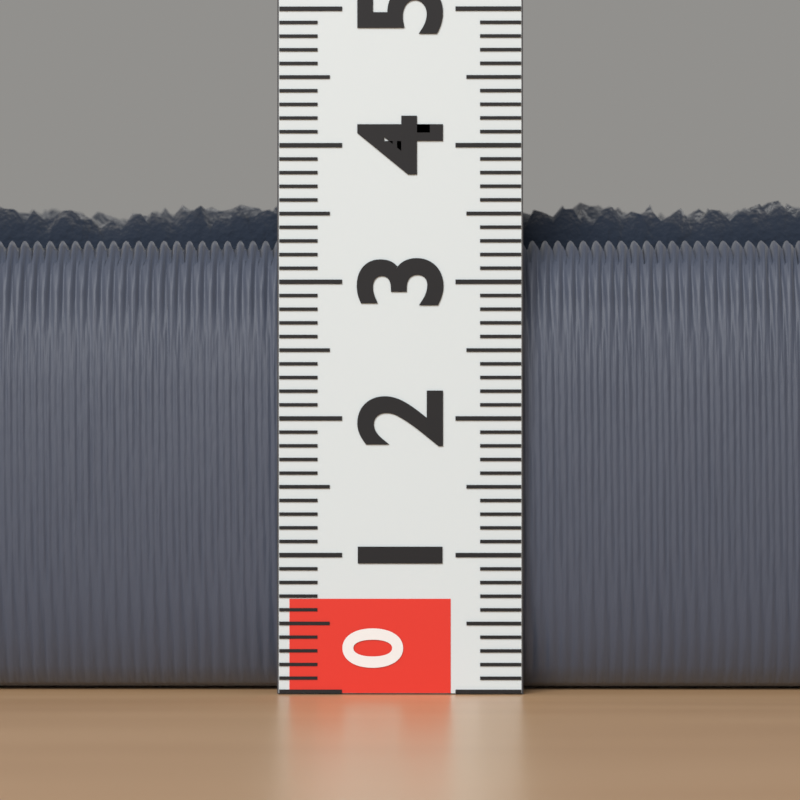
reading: 3.7 (no unit)
